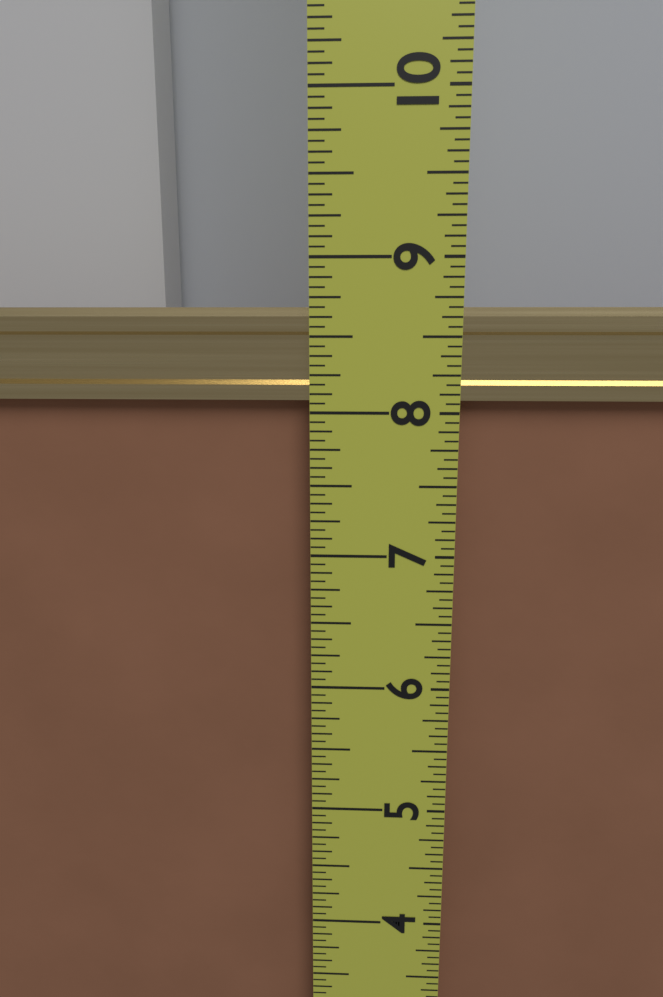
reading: 8.6875 in
